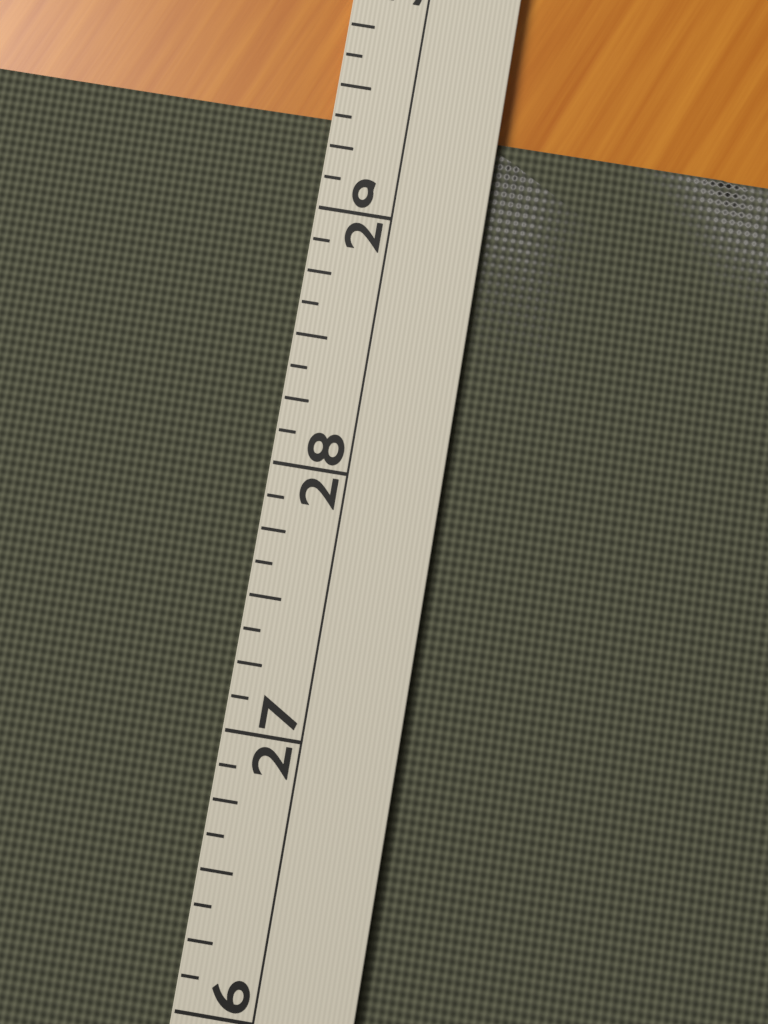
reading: 29.375 (no unit)
